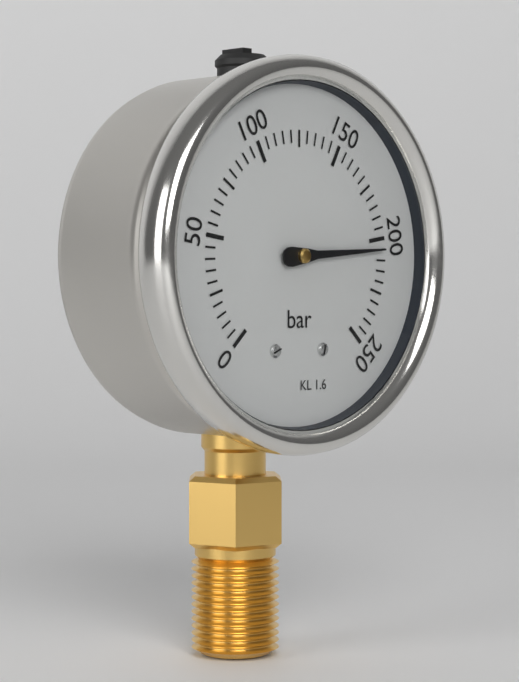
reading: 205 bar
